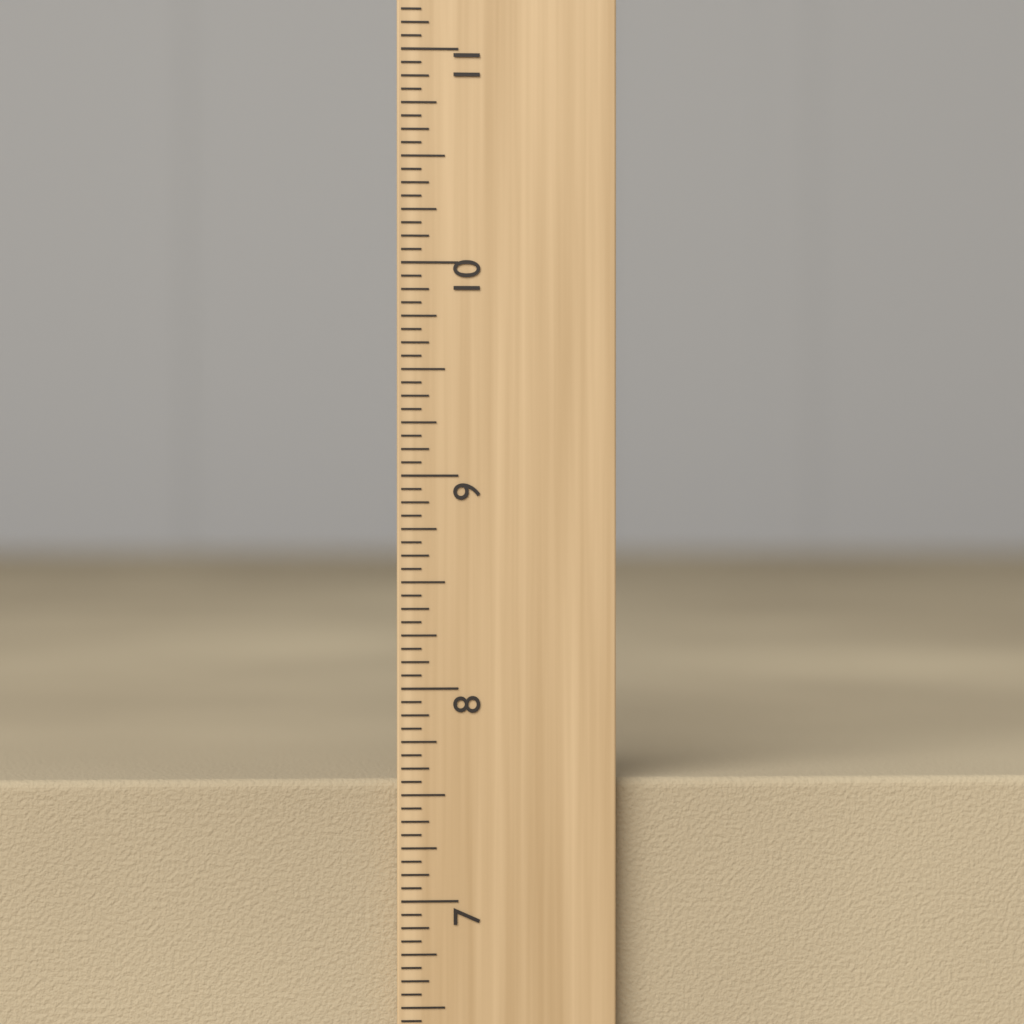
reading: 7.5625 inch
